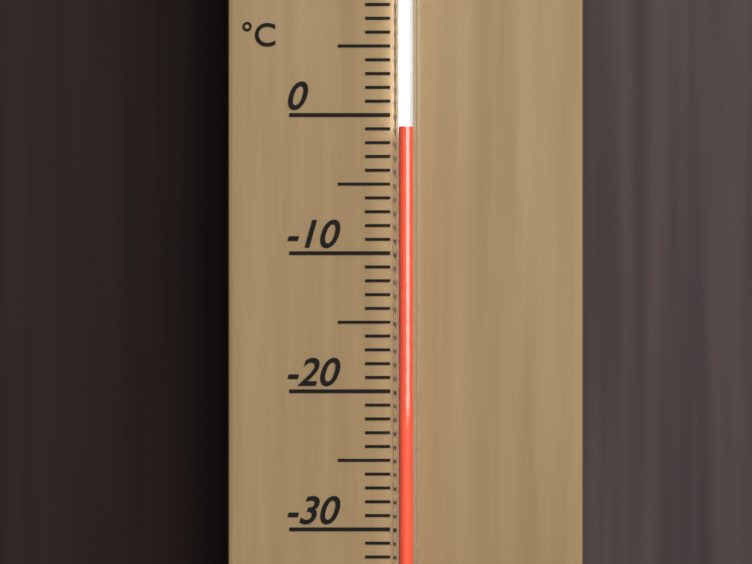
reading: -1 °C
